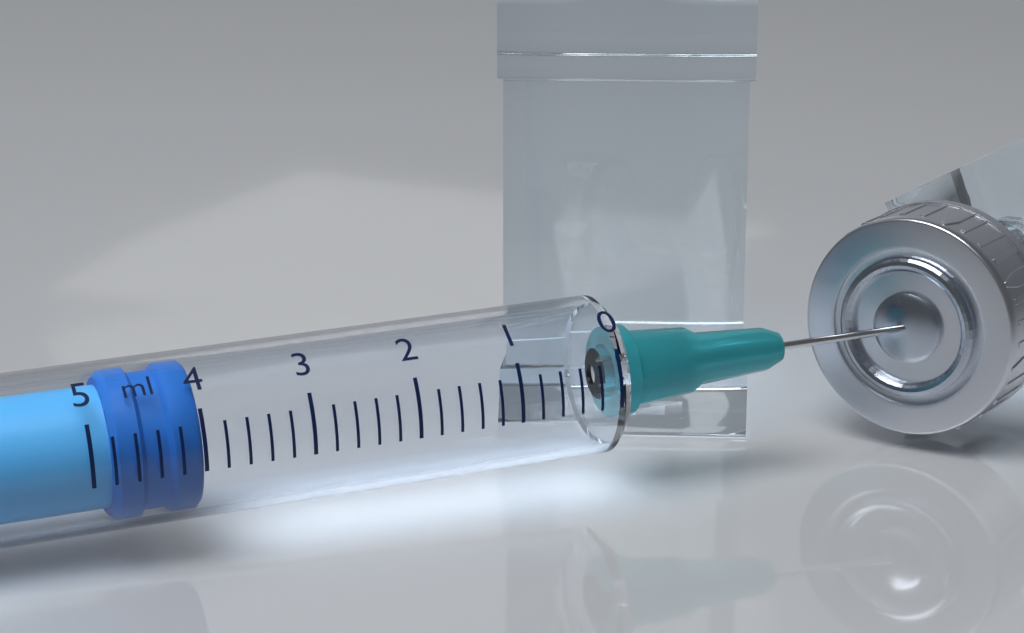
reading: 4.0 ml
